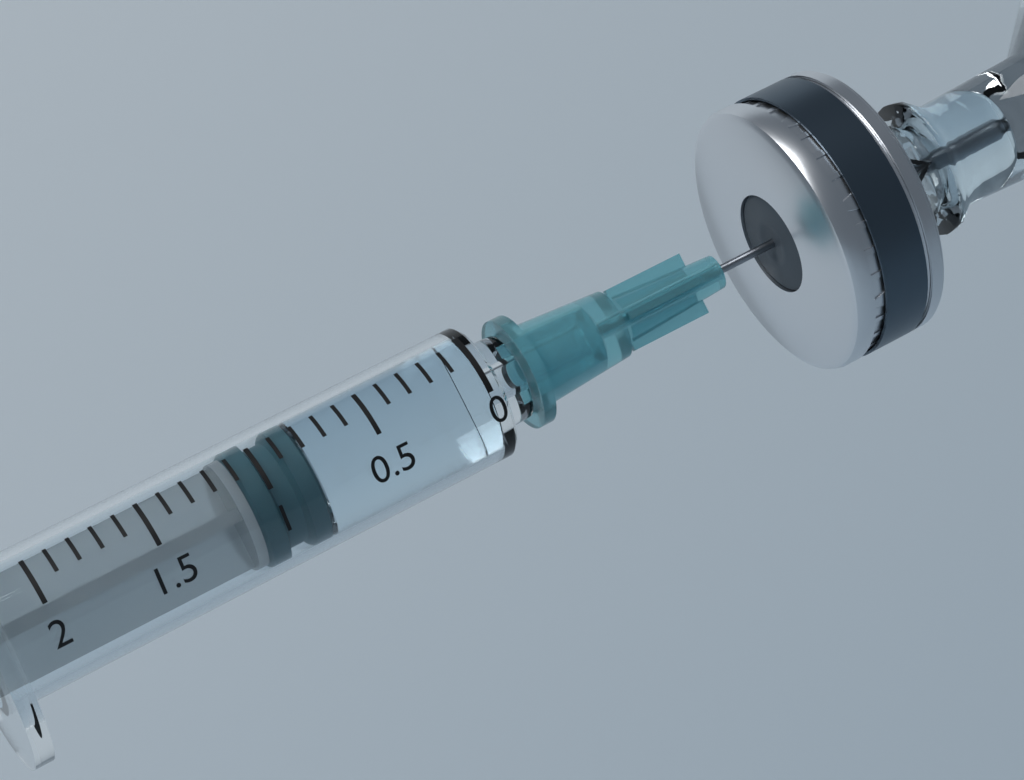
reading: 0.8 (no unit)
